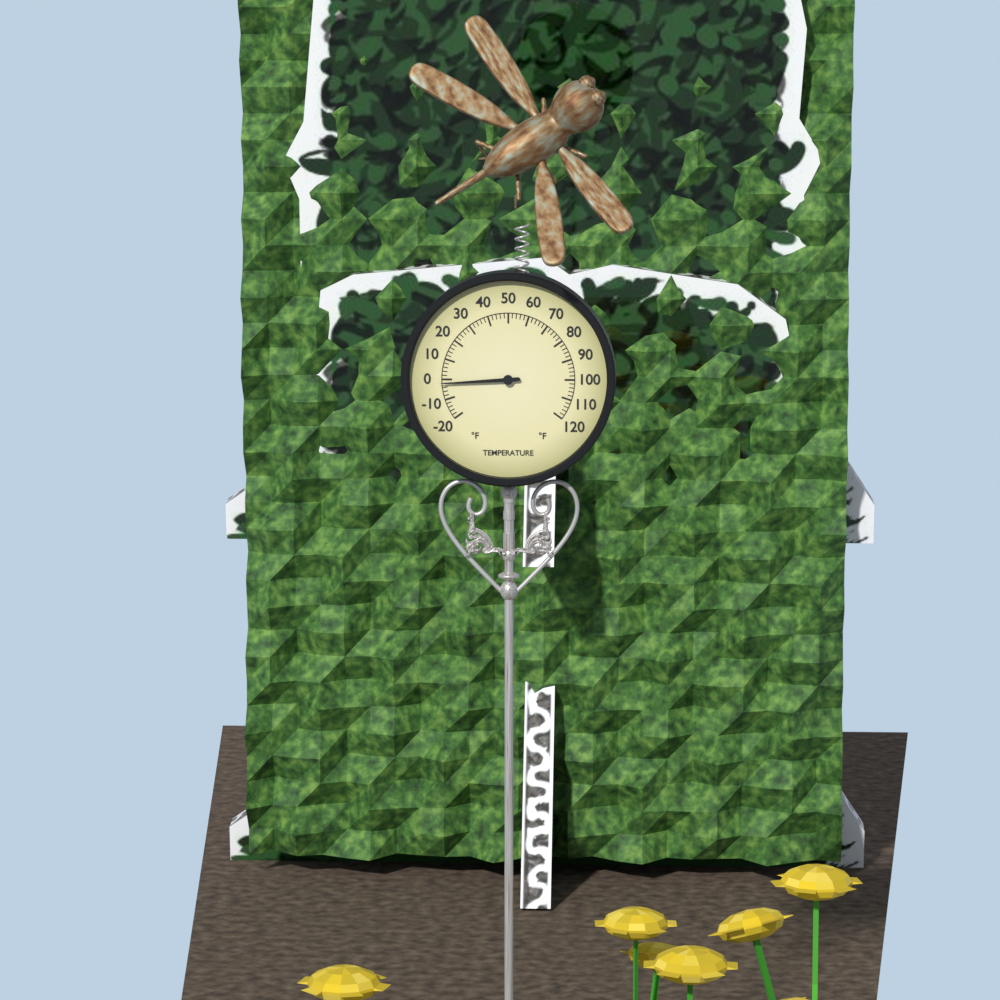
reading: -2 °F
